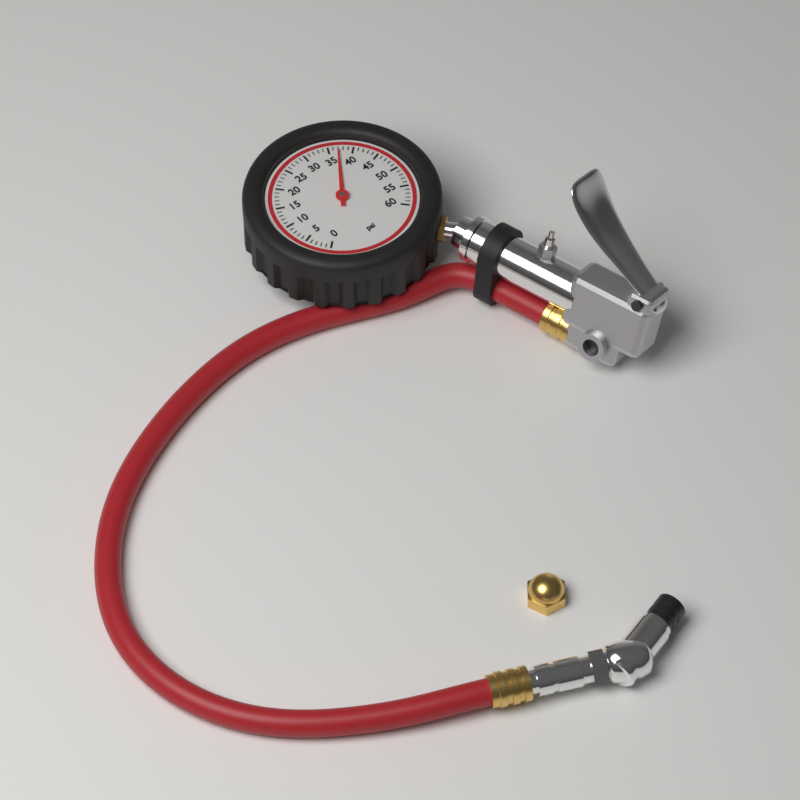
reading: 37 psi
